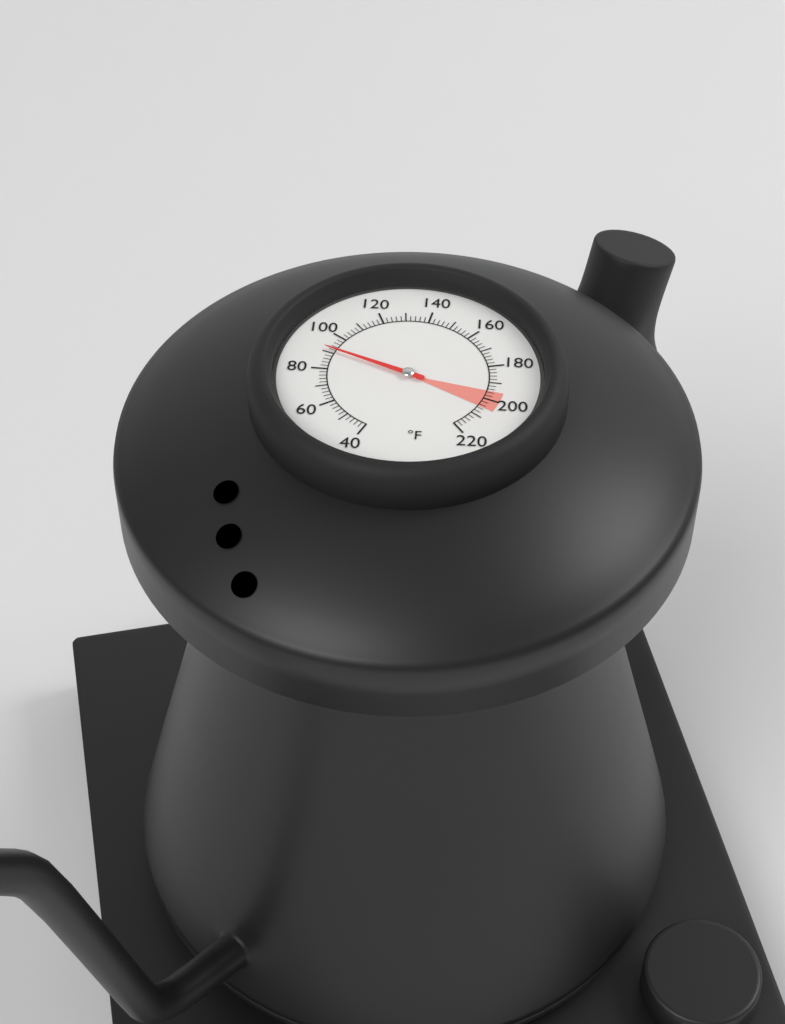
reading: 92 °F
